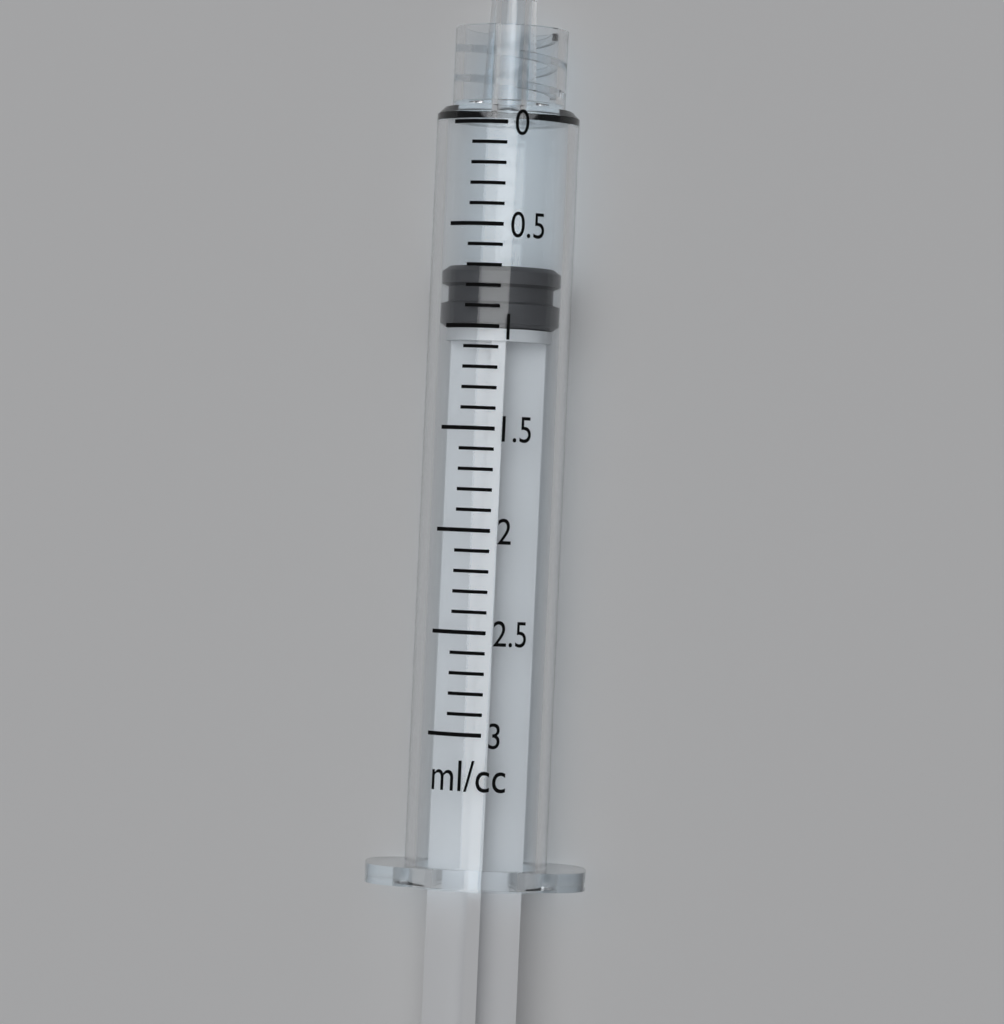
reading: 0.7 ml
